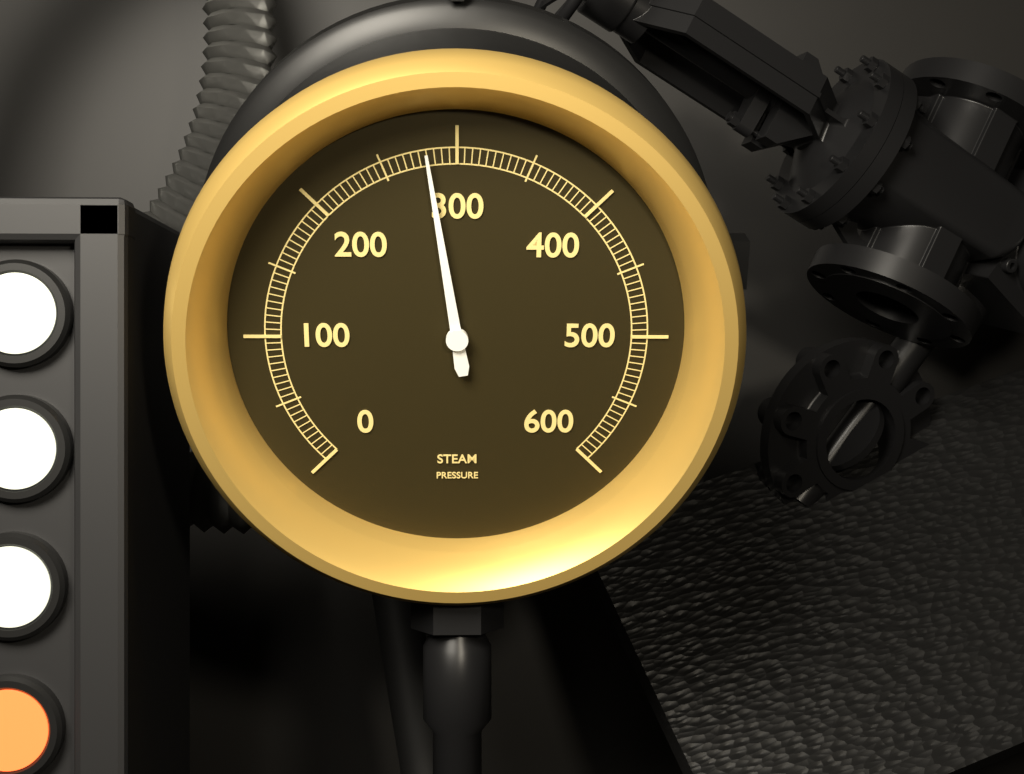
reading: 280 (no unit)
